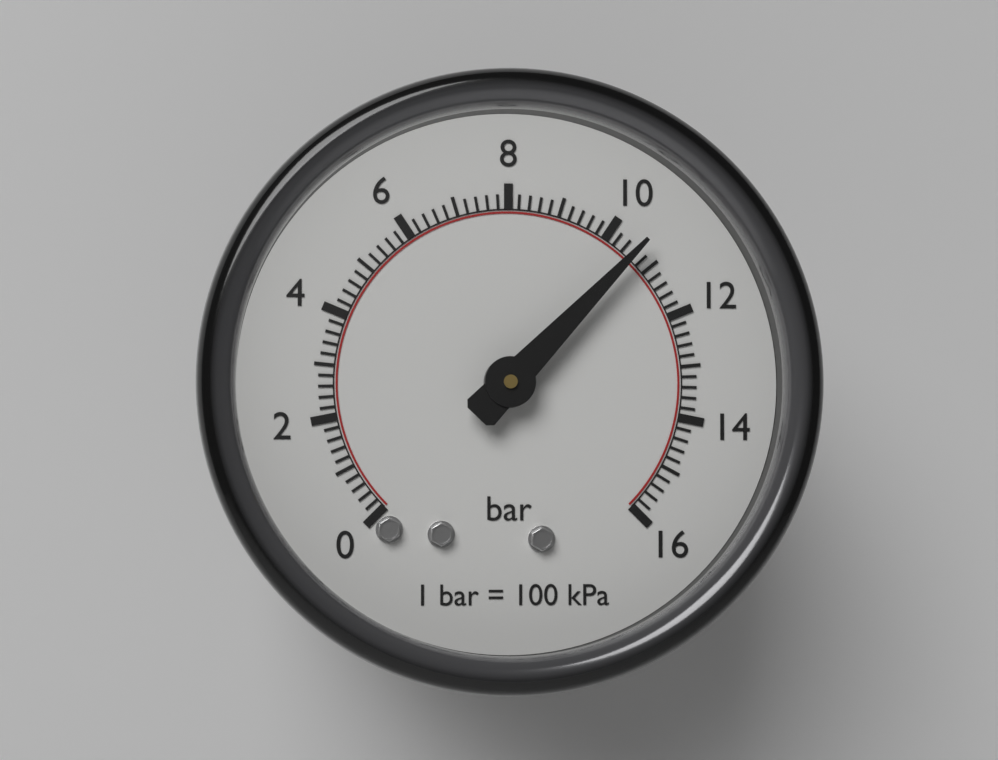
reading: 10.6 bar
